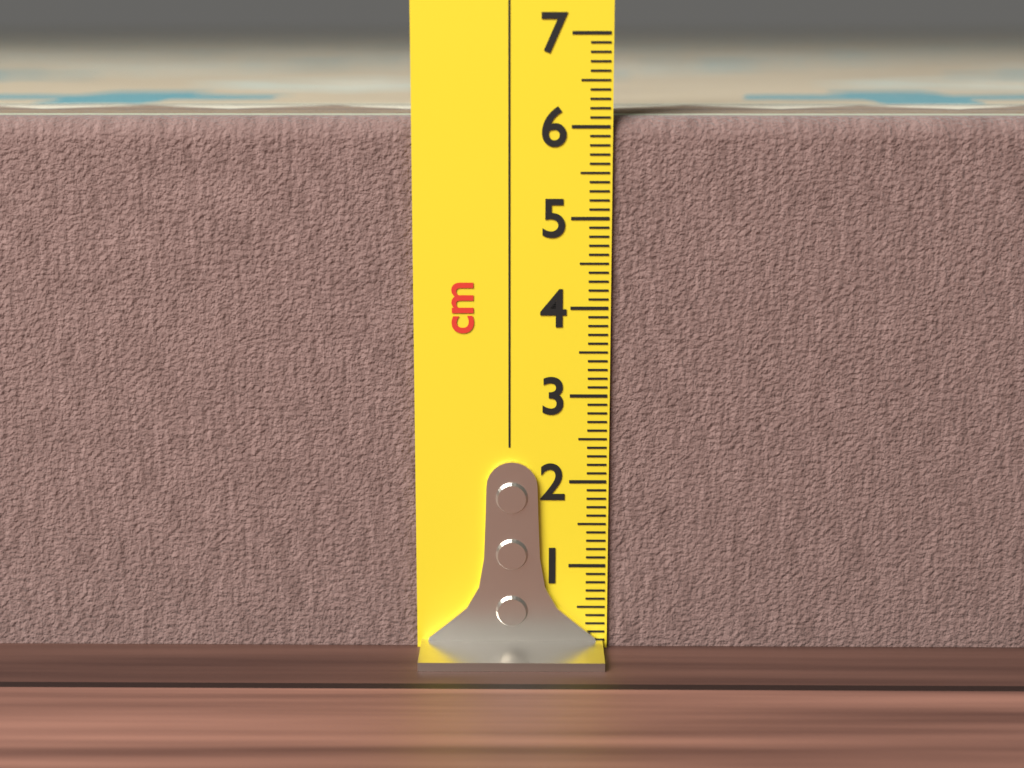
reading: 6.1 cm
